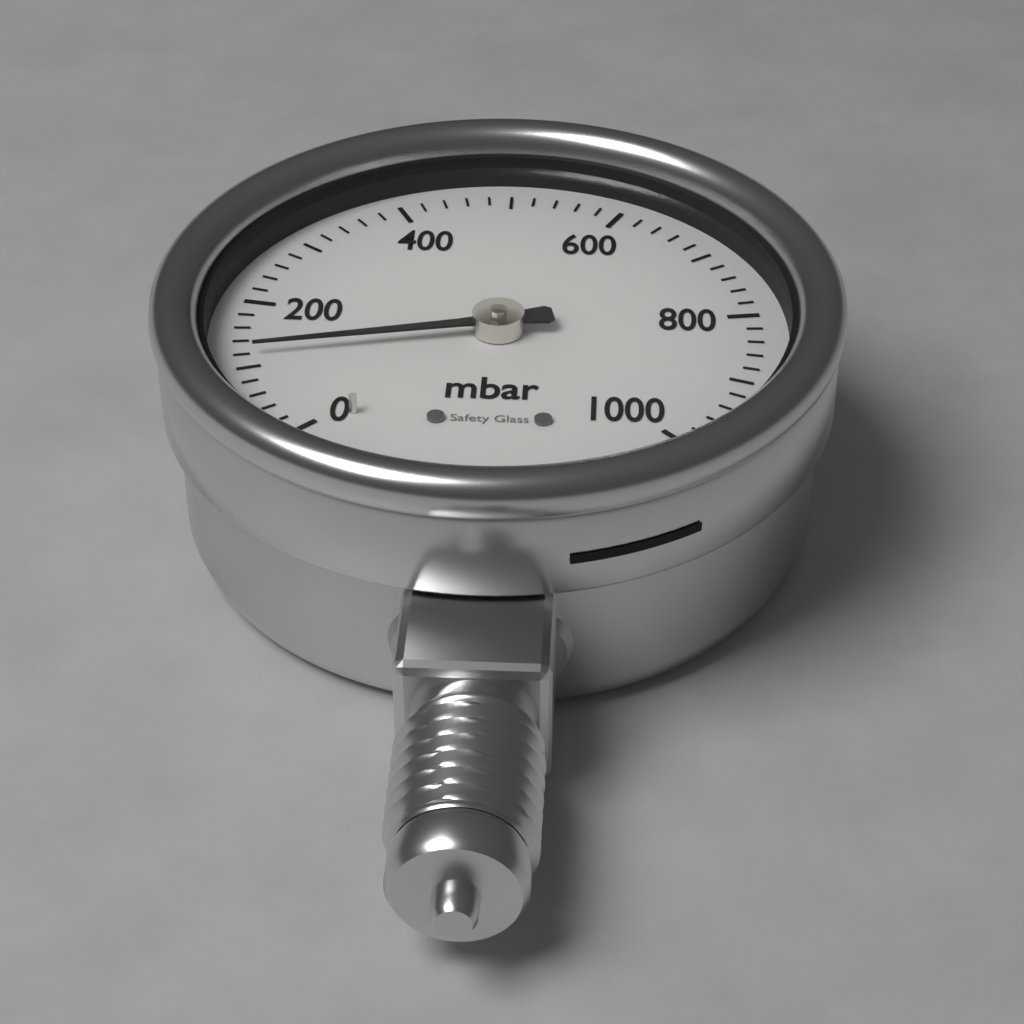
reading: 120 mbar
